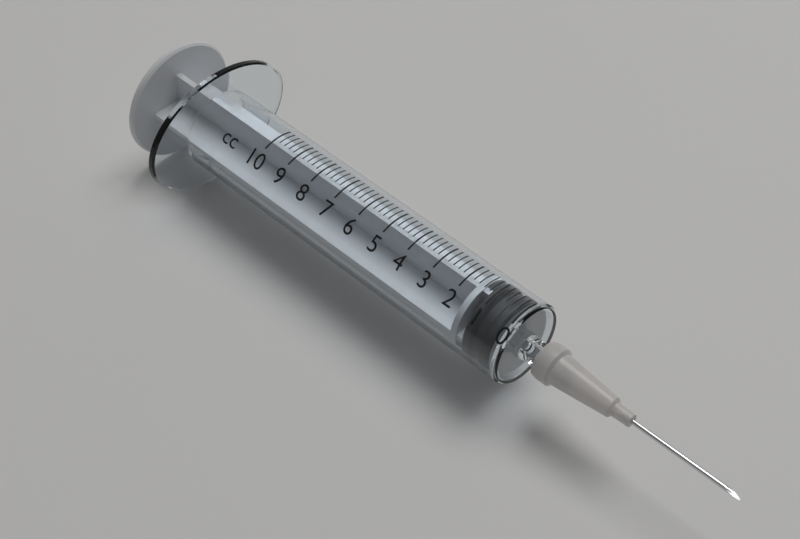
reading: 0.2 cc
